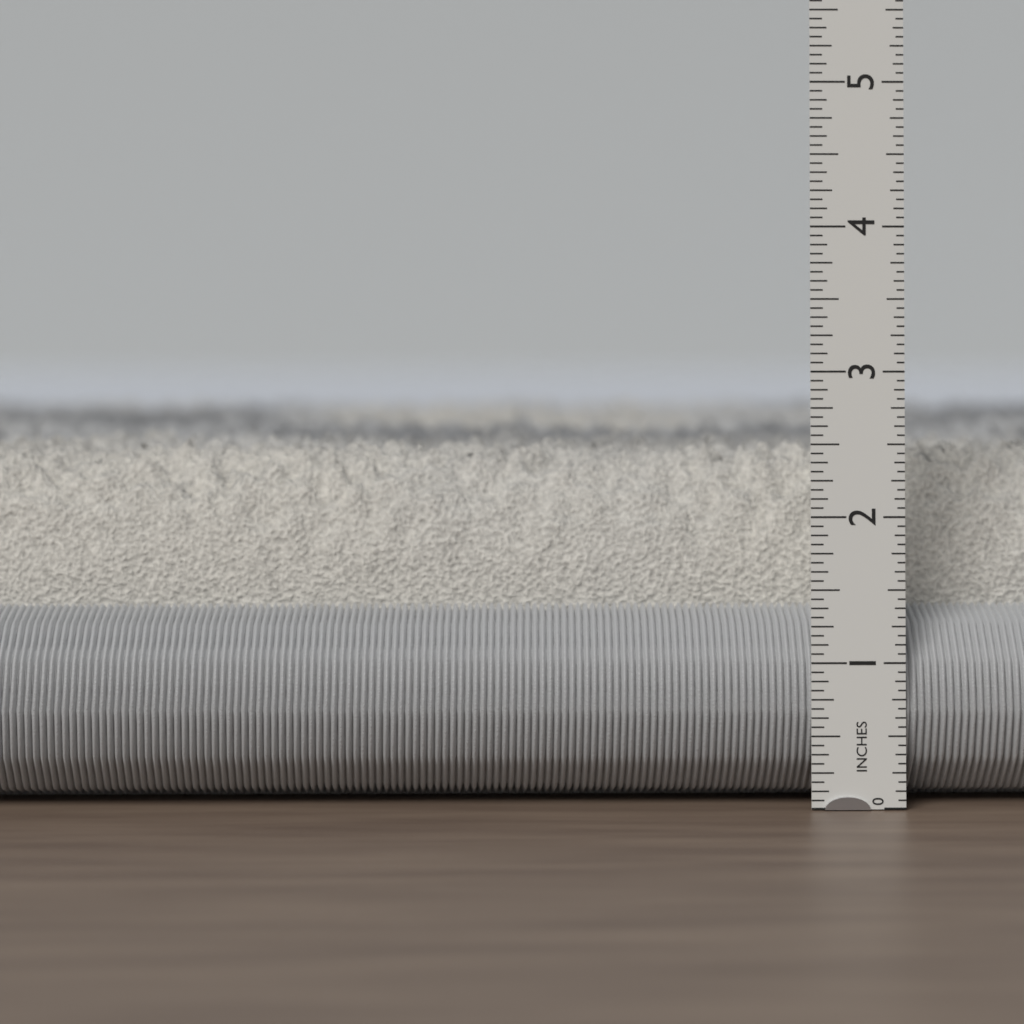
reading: 2.5000 in
